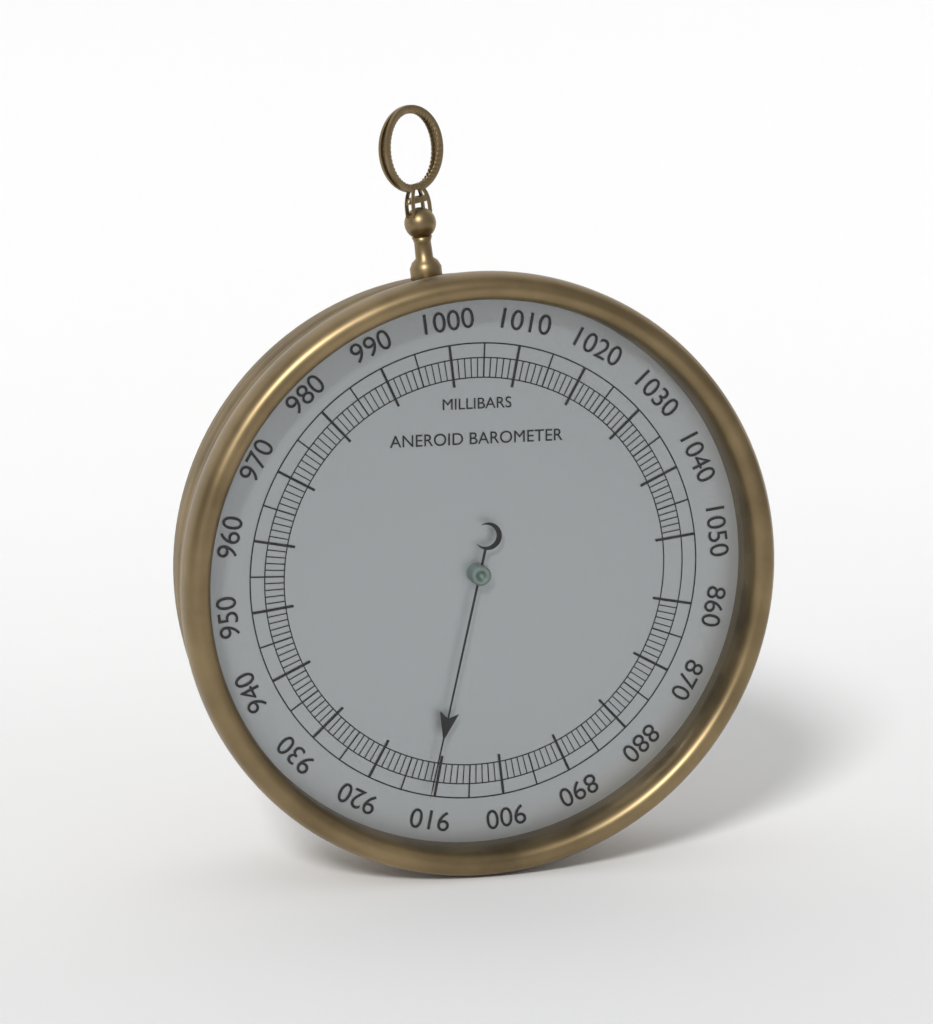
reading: 911 mbar
